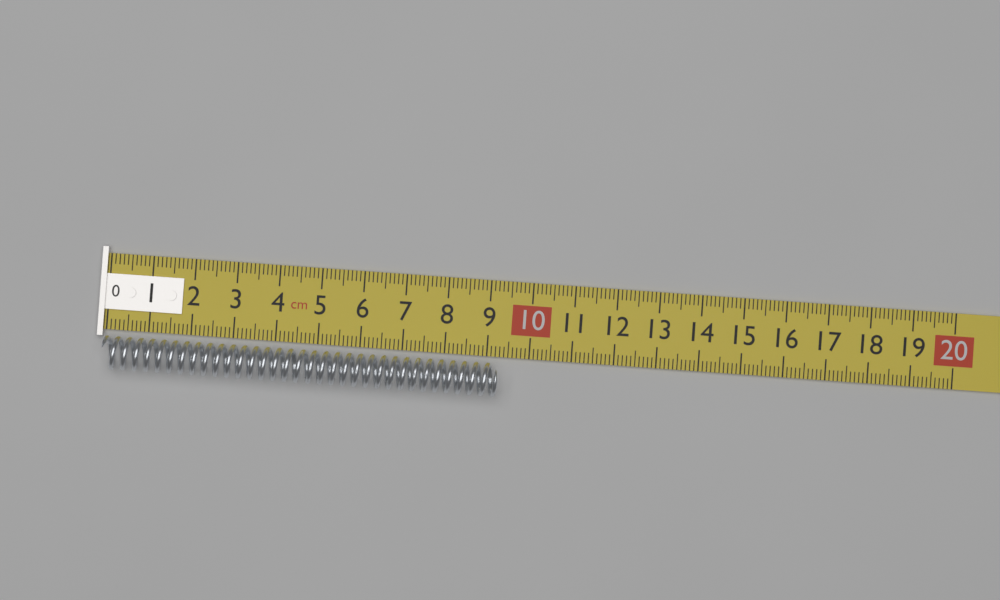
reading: 9.3 cm
